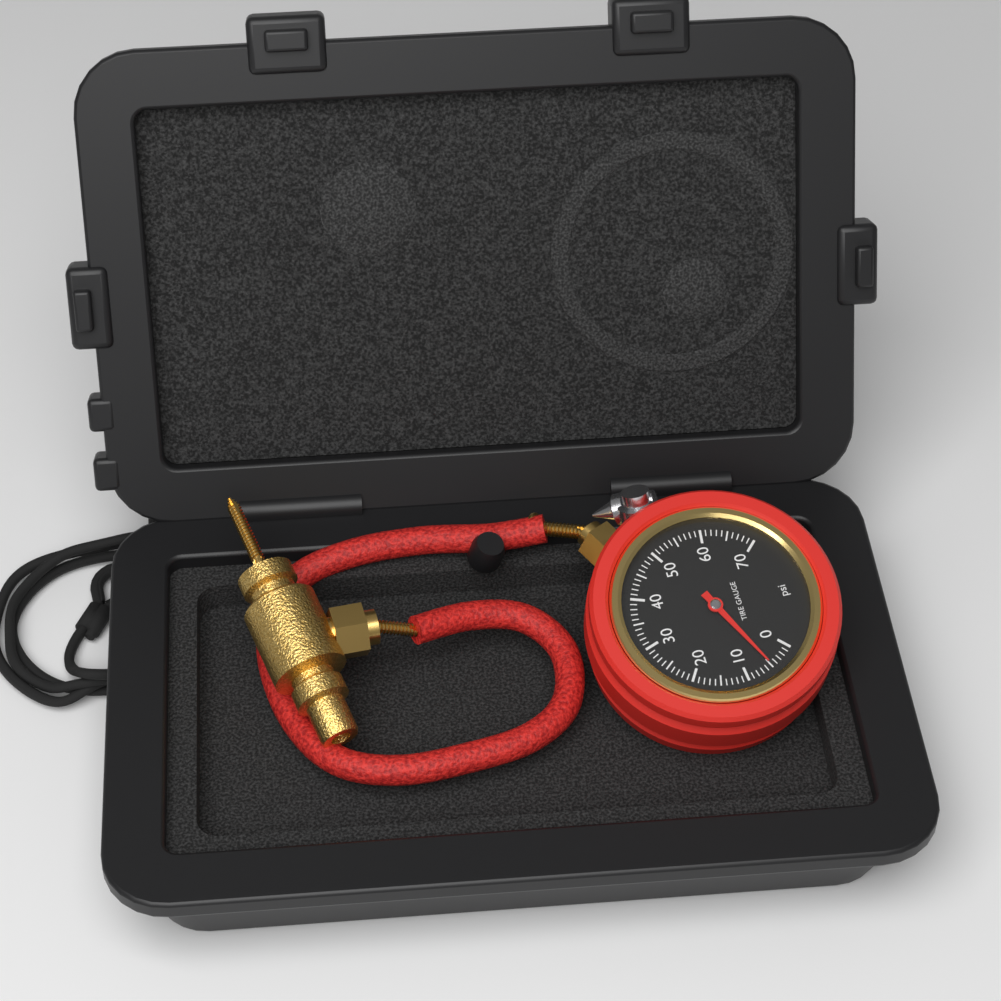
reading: 5 psi
